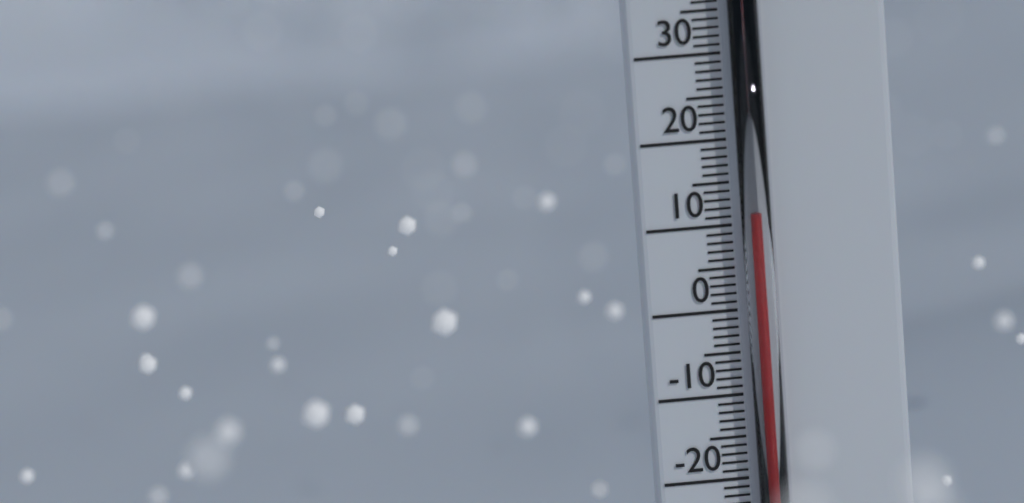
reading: 11 °C
